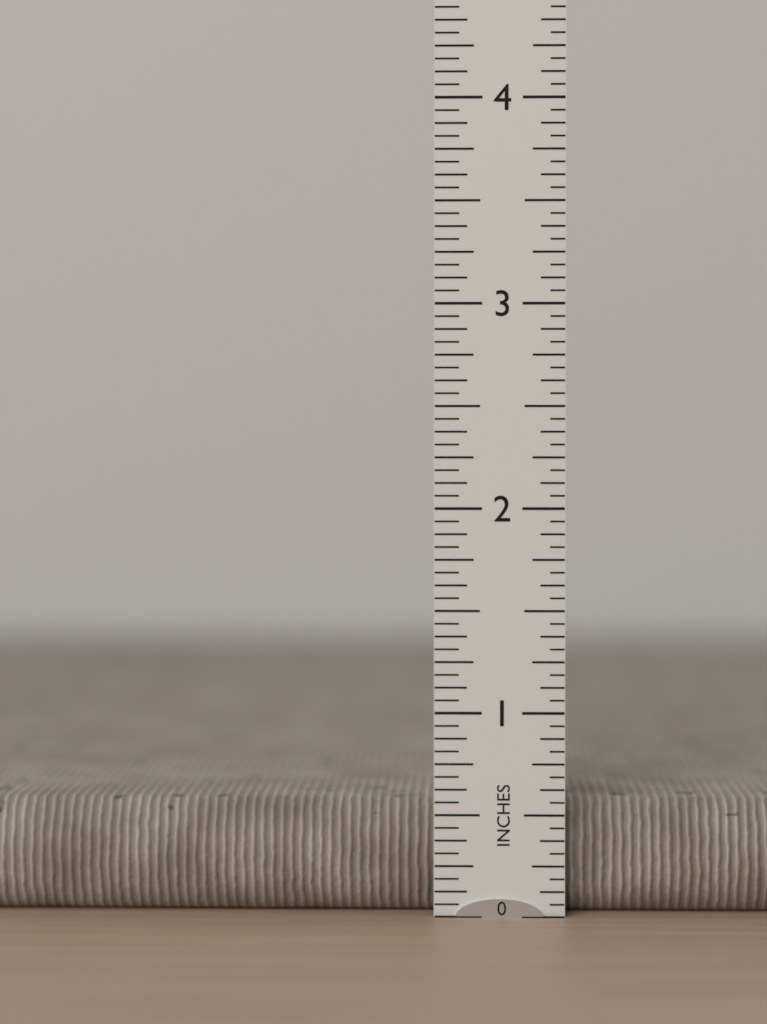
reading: 0.5625 in
